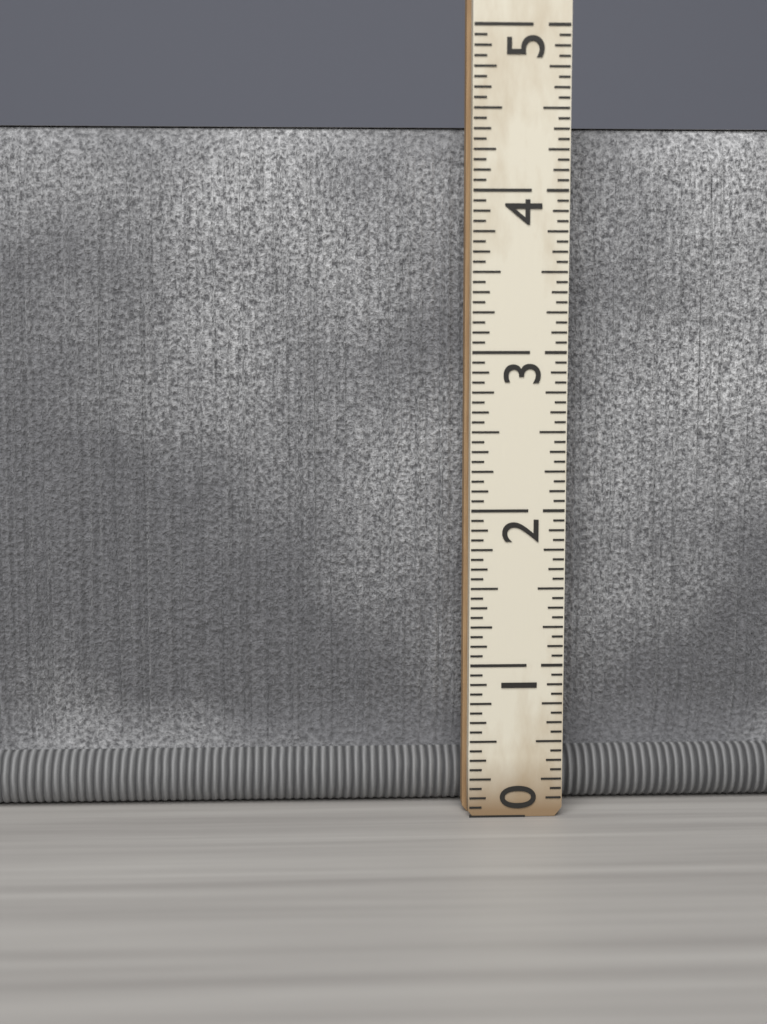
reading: 4.4375 (no unit)
